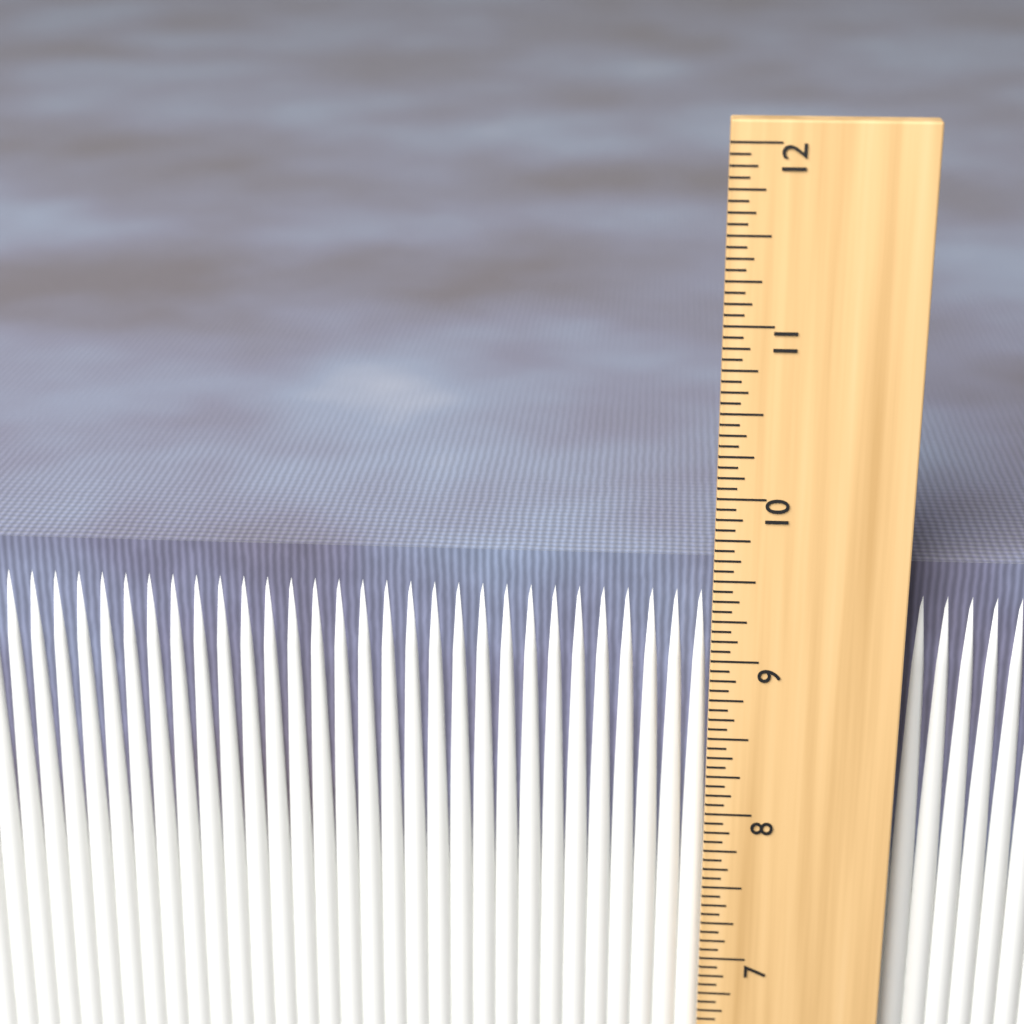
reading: 9.5625 in
